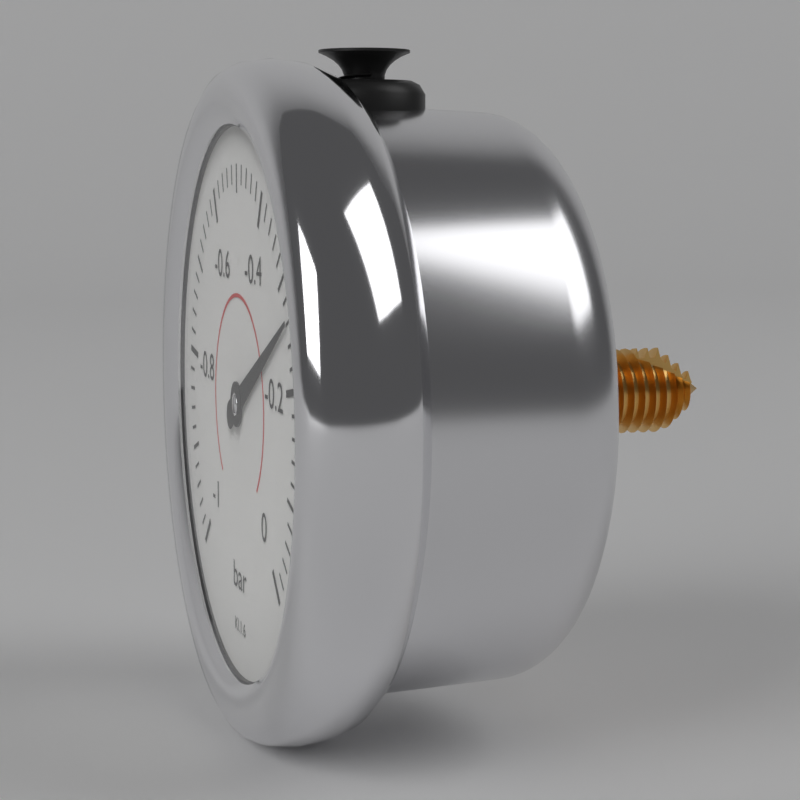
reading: -0.26 bar
